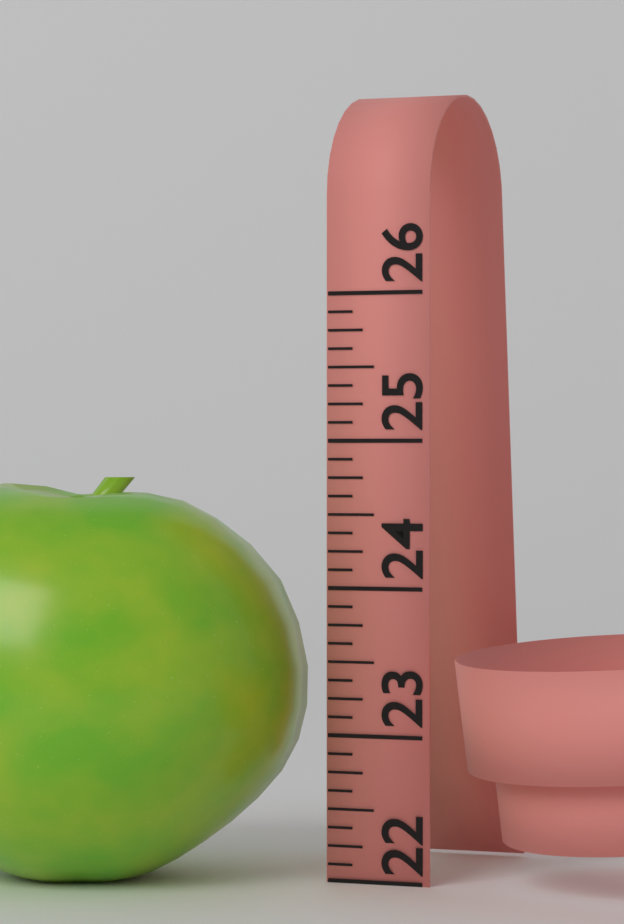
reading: 24.750 (no unit)
